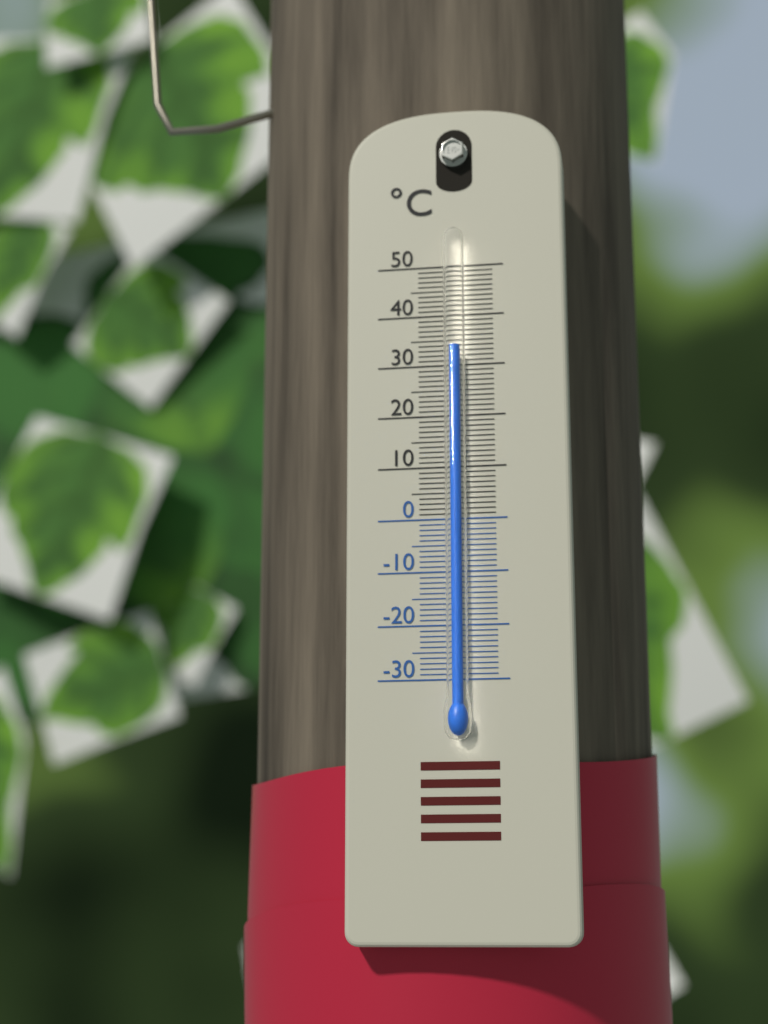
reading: 33 °C
